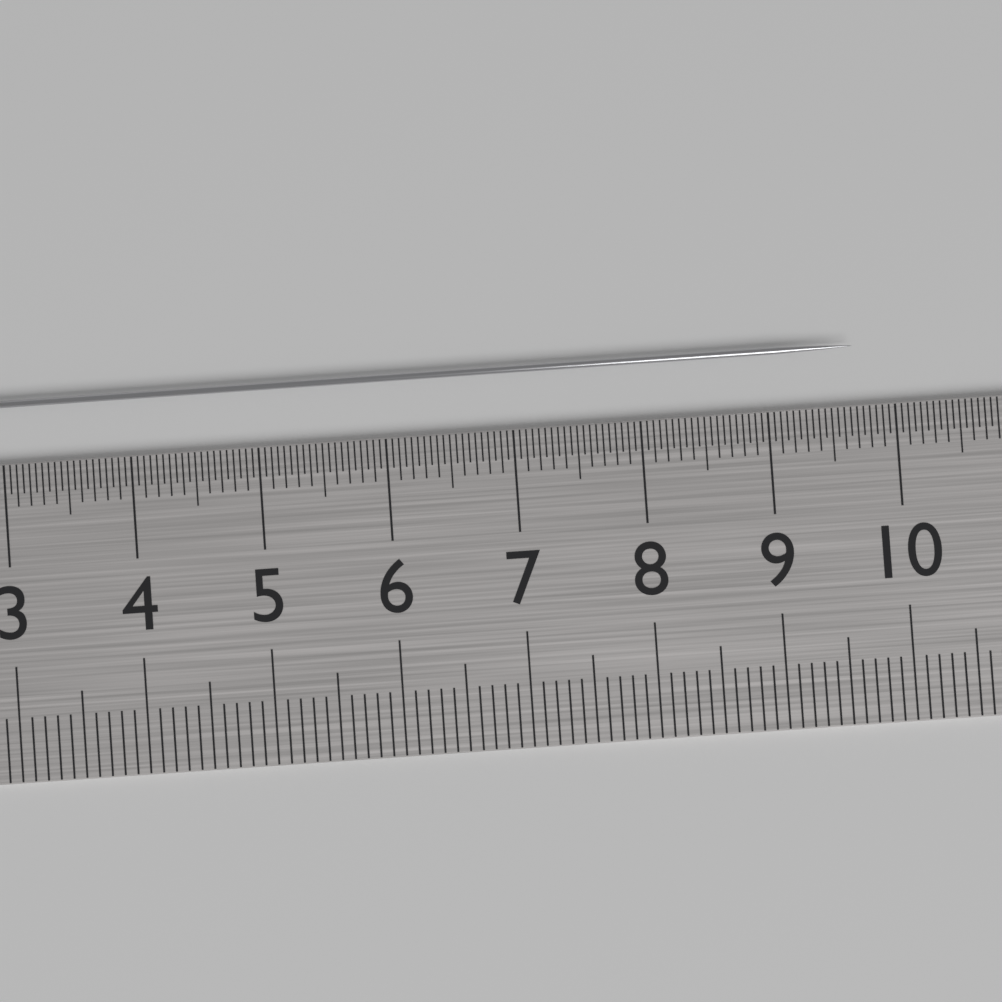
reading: 9.70 cm
